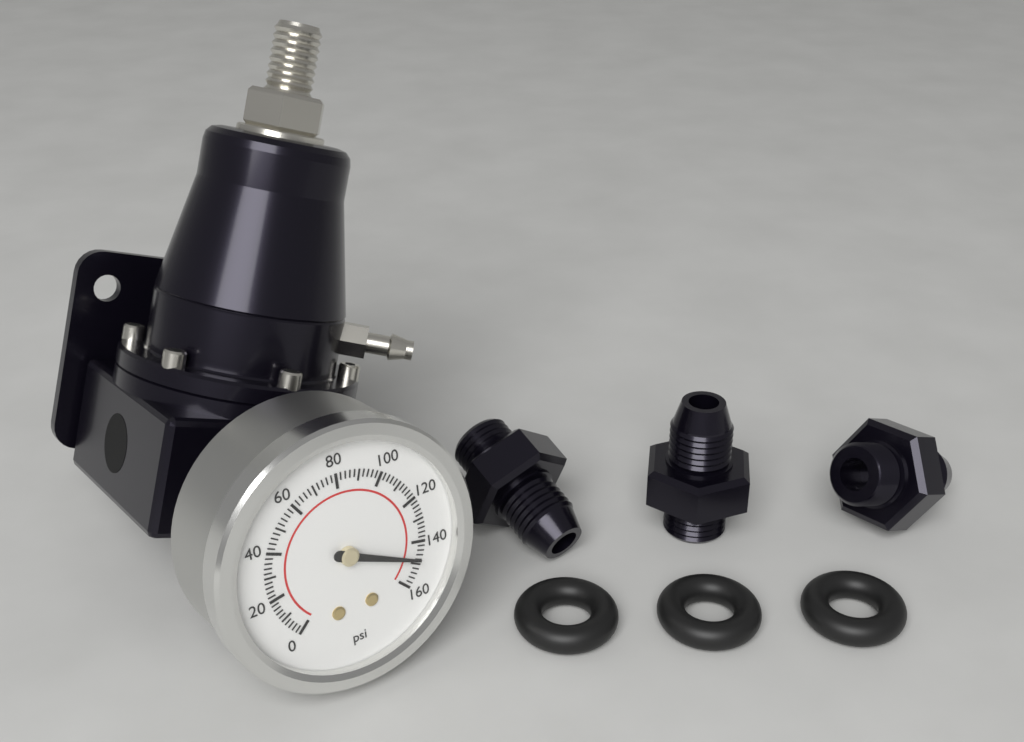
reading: 148 psi
